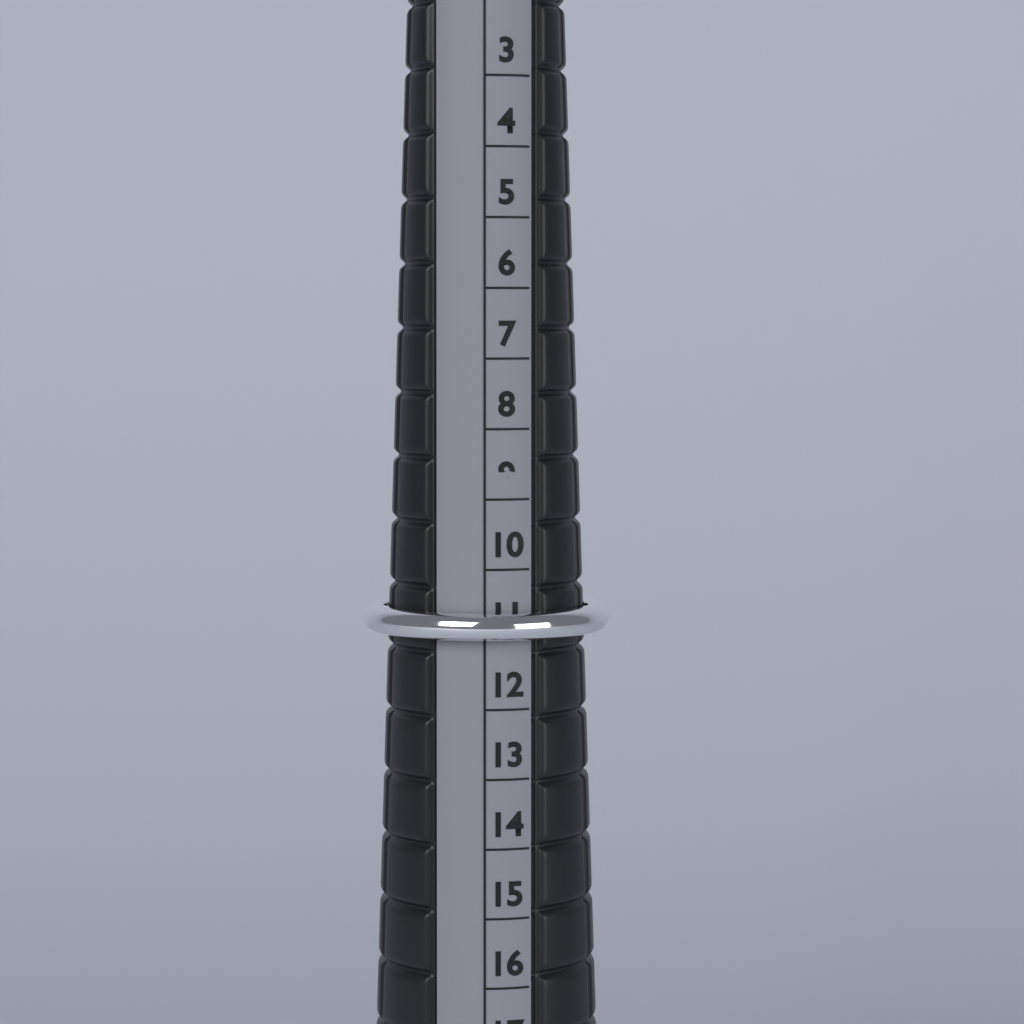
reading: 11 (no unit)
